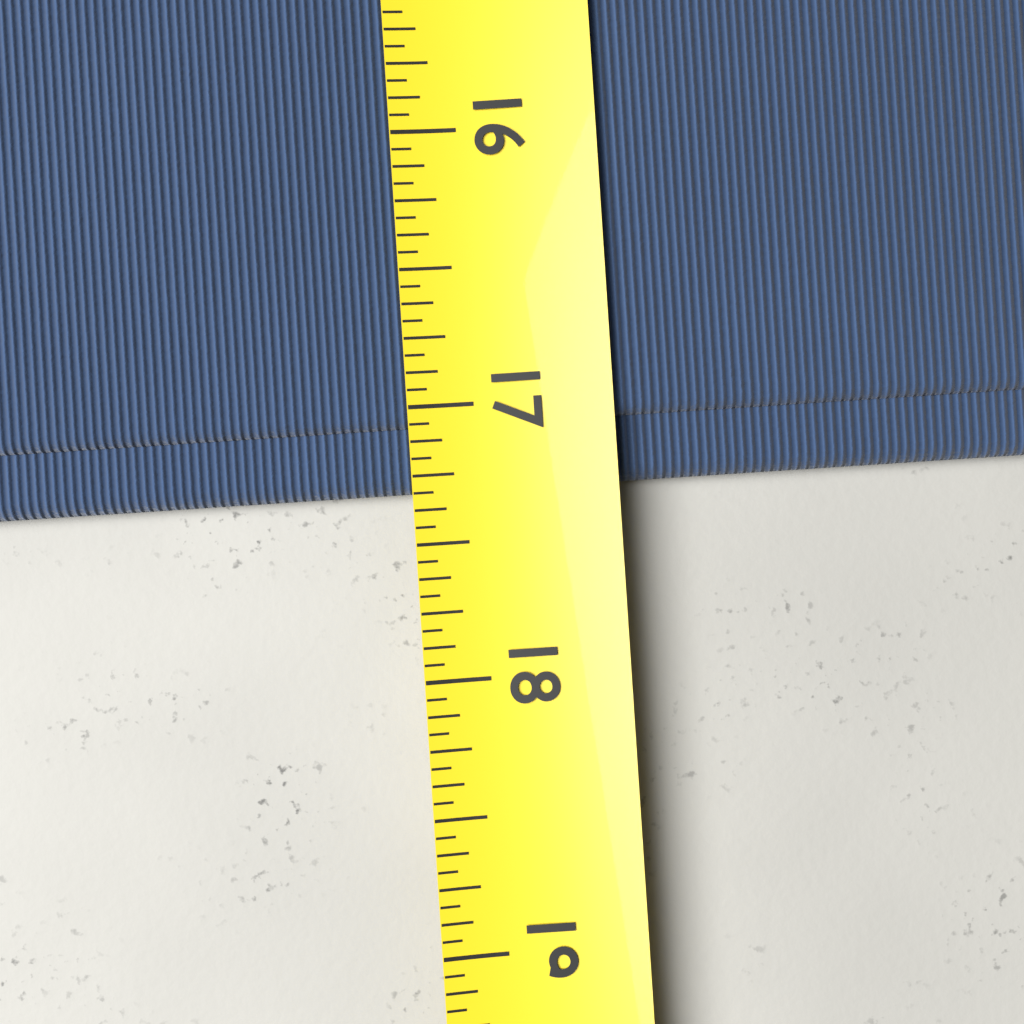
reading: 17.3125 (no unit)
